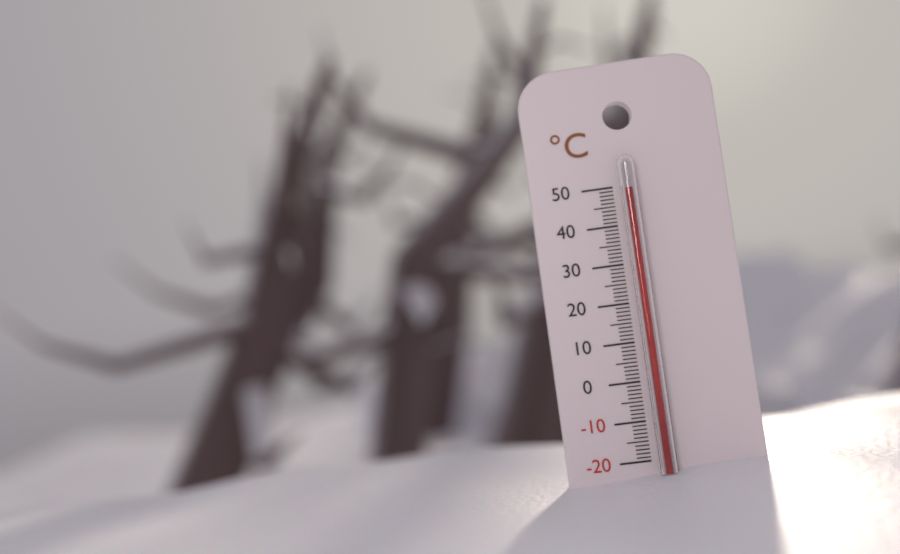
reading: 49 °C
